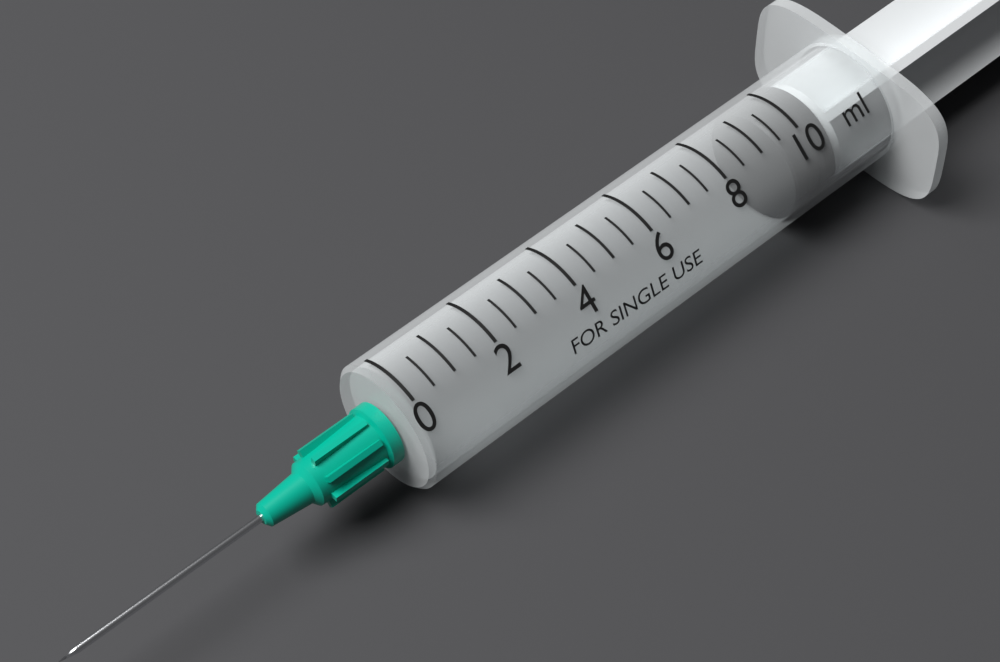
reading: 9.5 ml
